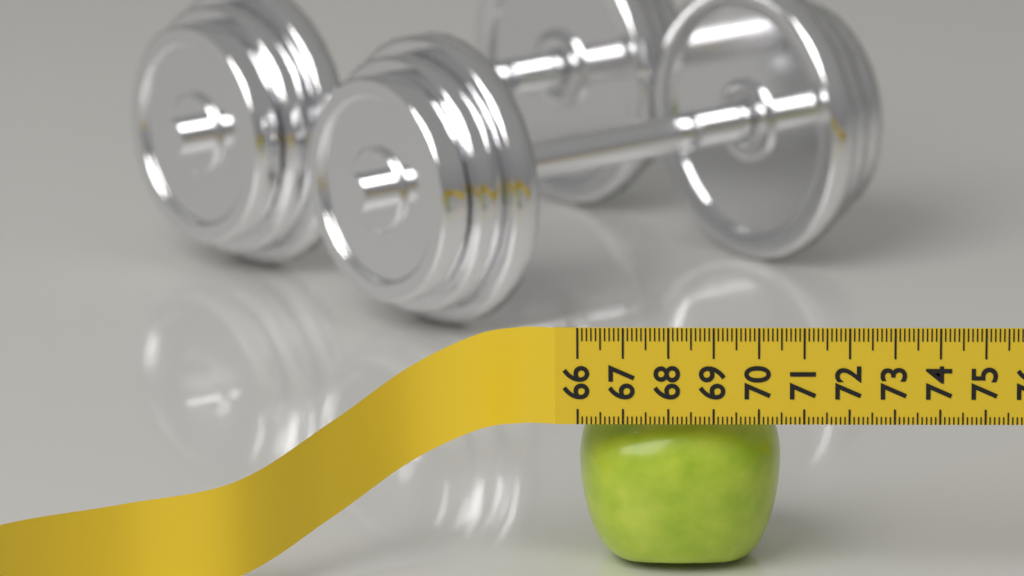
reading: 70.5 (no unit)
